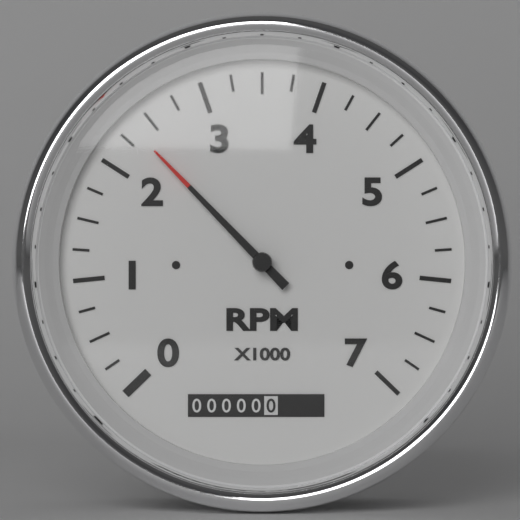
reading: 2350 RPM
